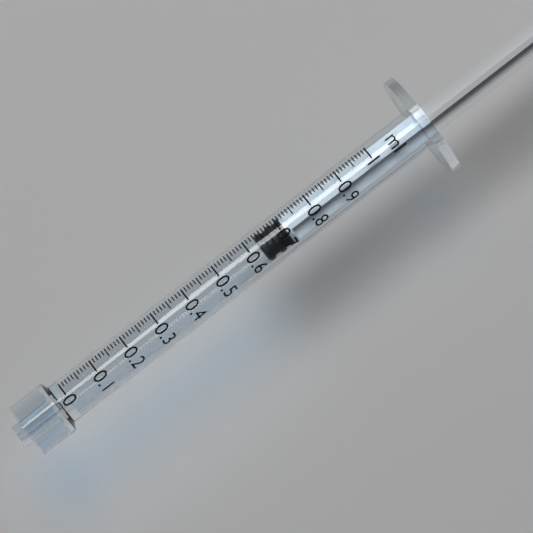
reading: 0.63 ml
